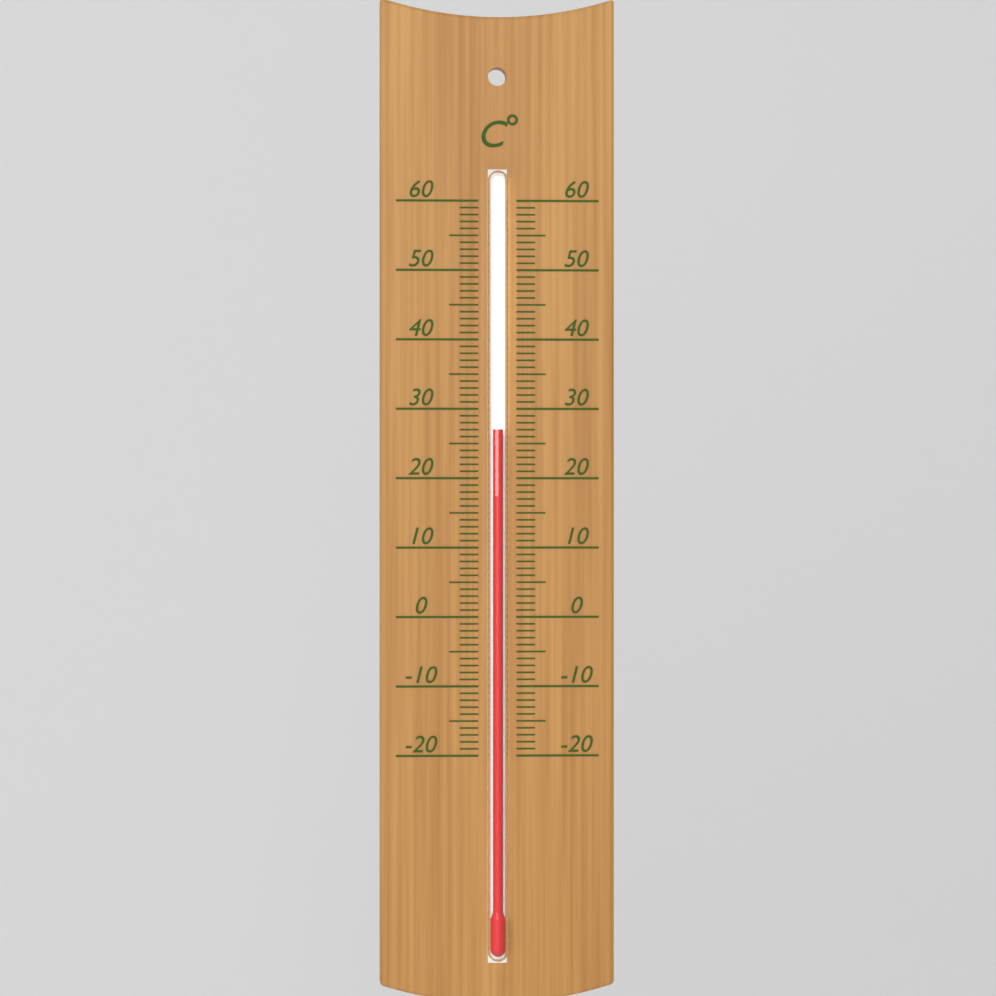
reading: 27 °C
